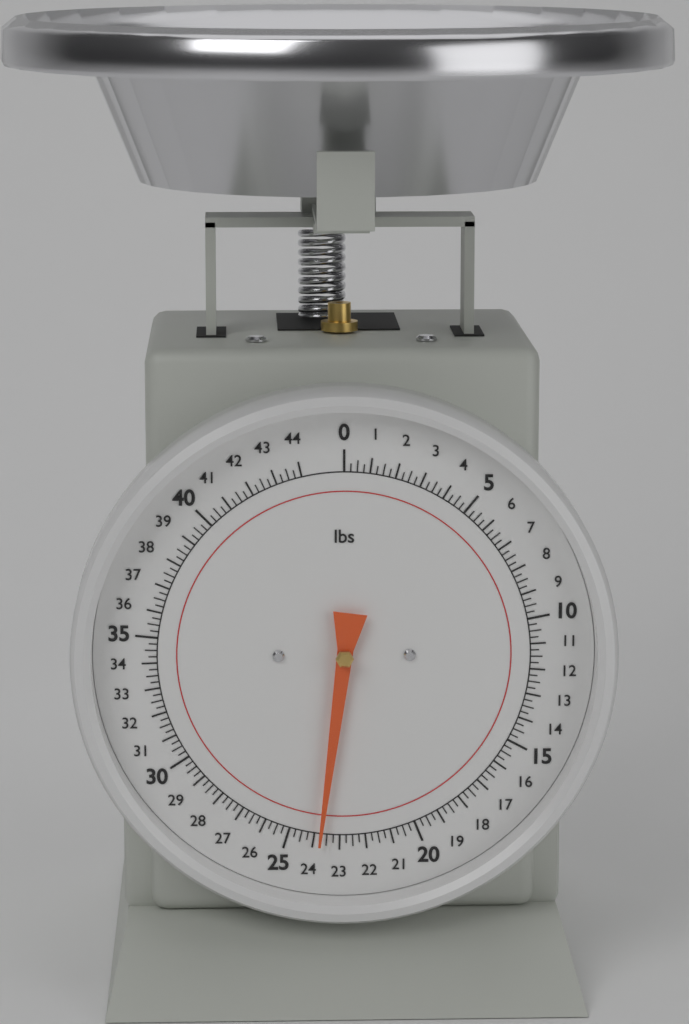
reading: 23.75 lbs
